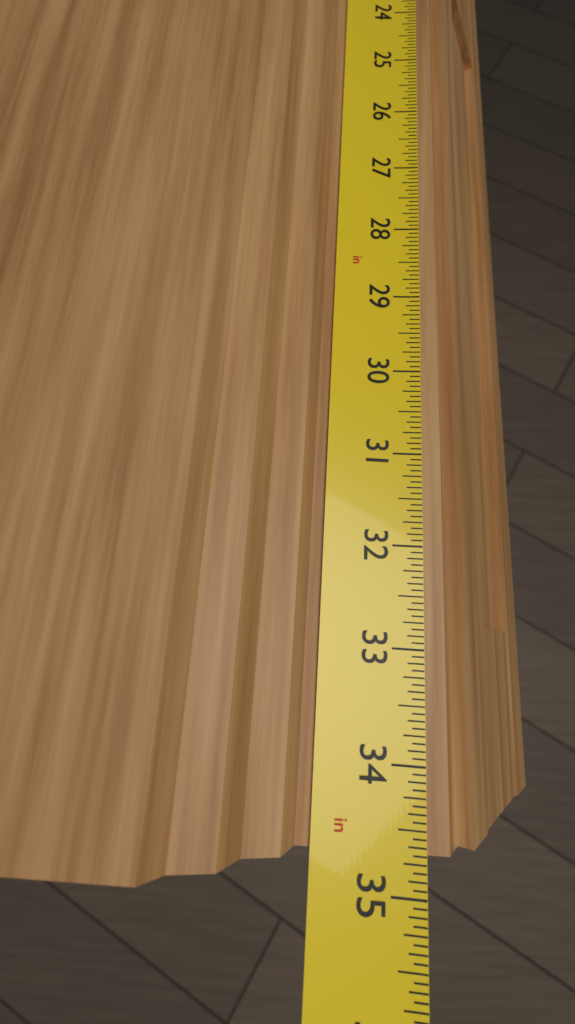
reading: 34.6875 in
